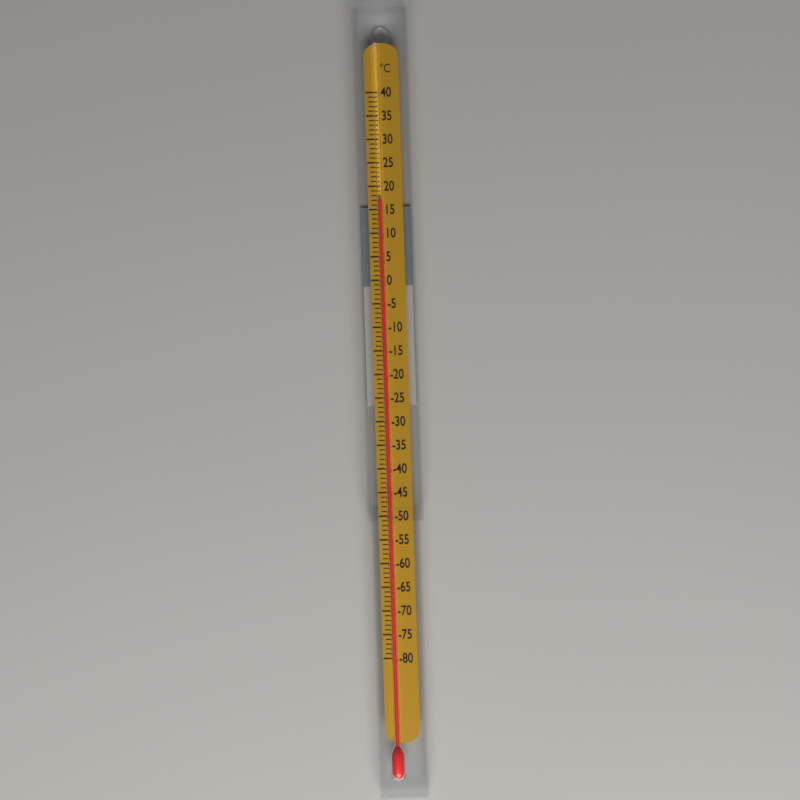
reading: 17 °C
